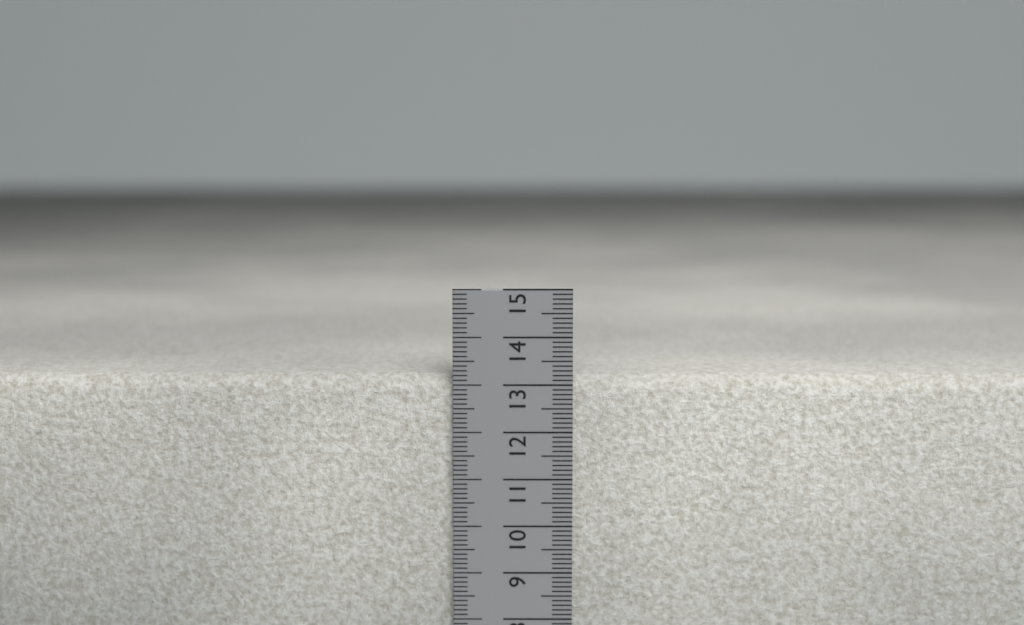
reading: 13.2 cm
